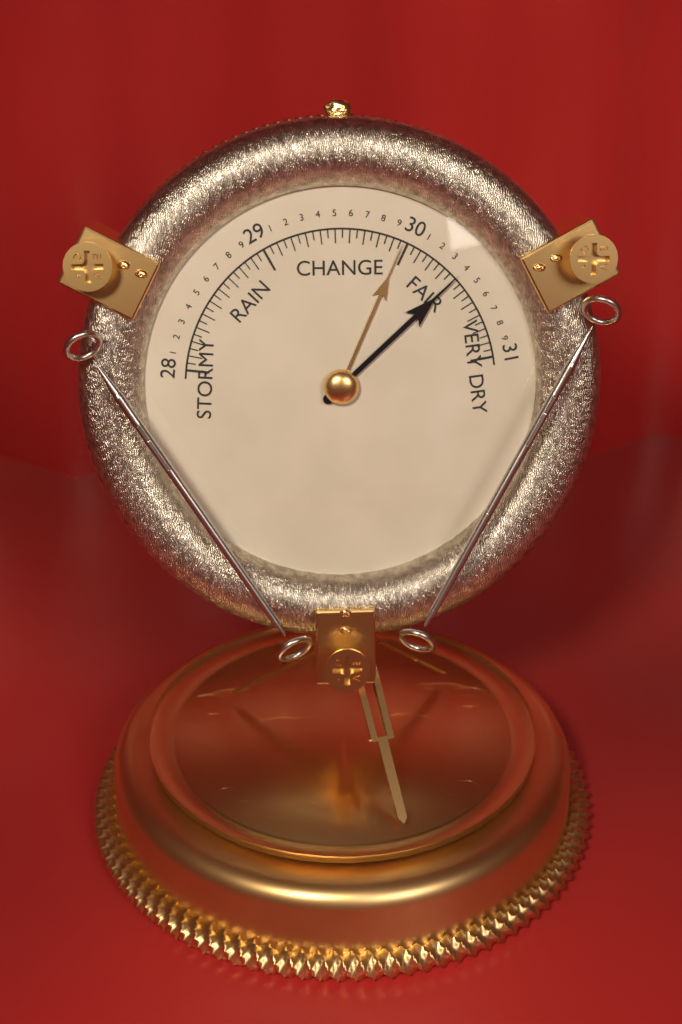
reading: 30.40 (no unit)
